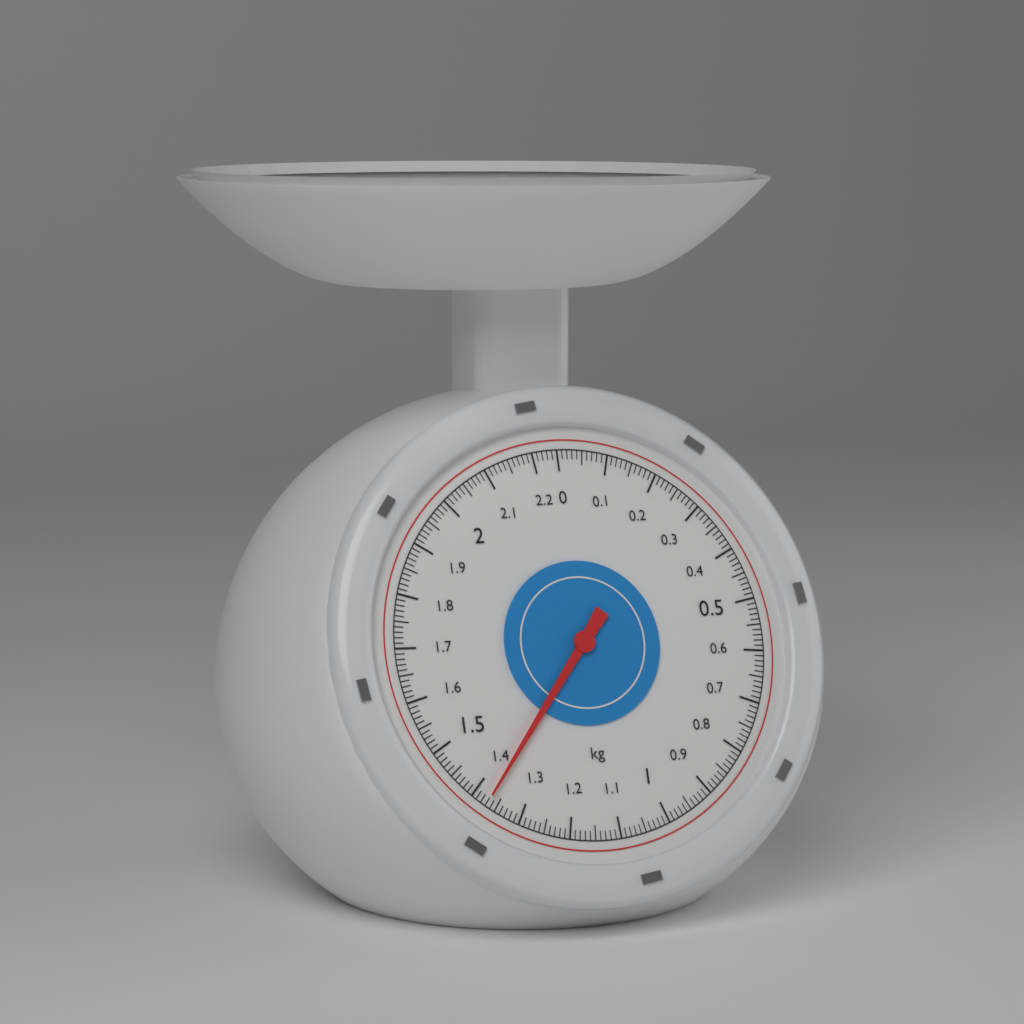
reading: 1.37 kg
